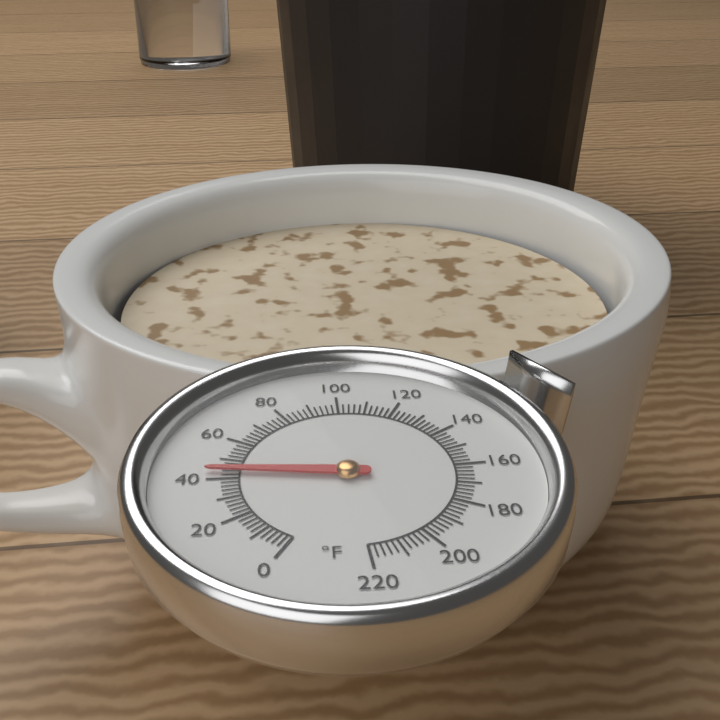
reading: 44 °F
